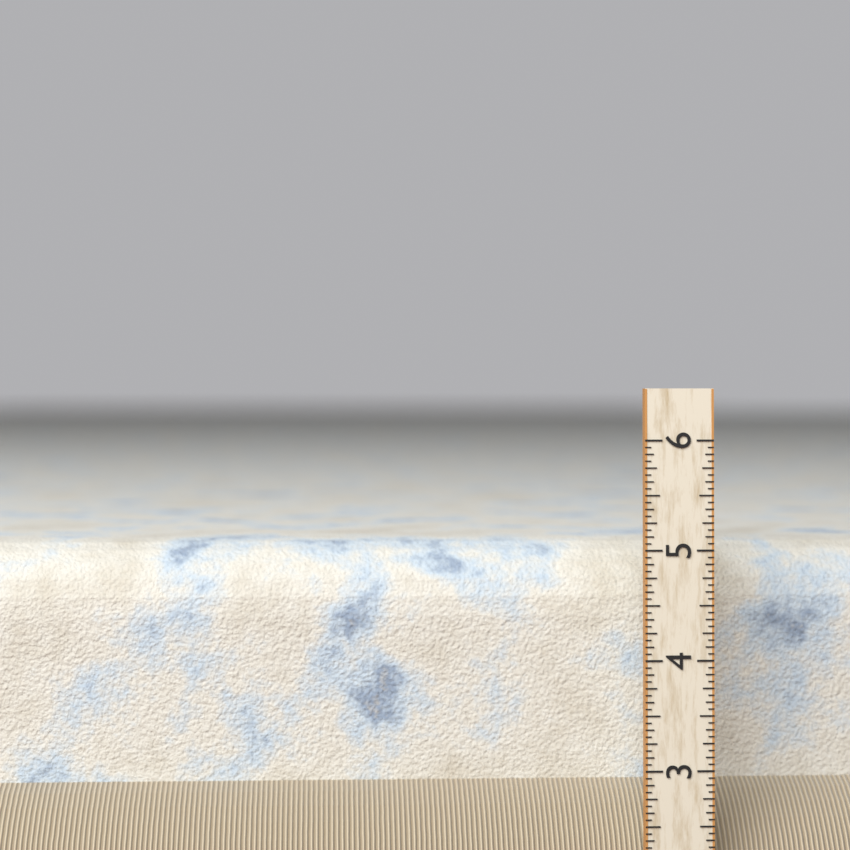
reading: 5.0000 (no unit)
